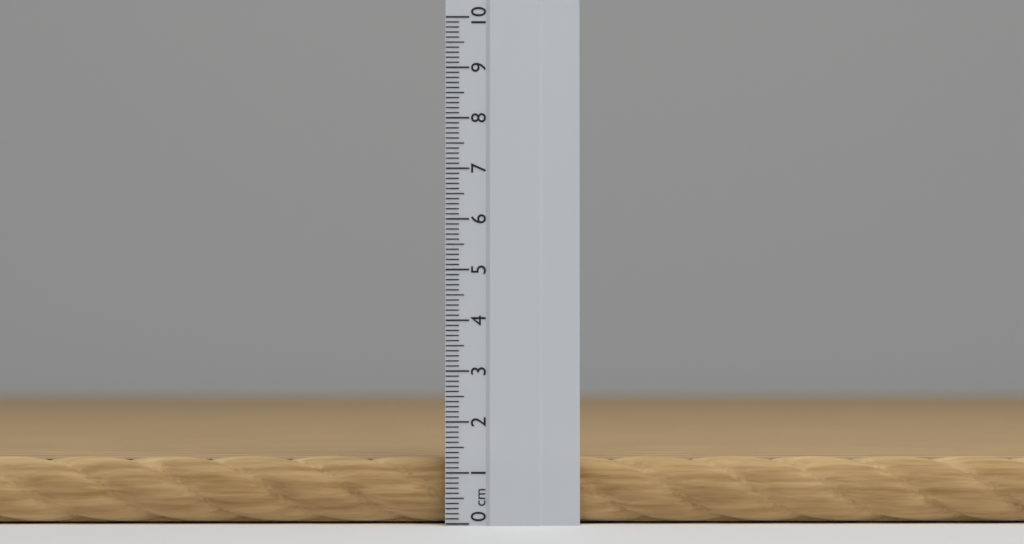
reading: 1.3 cm
